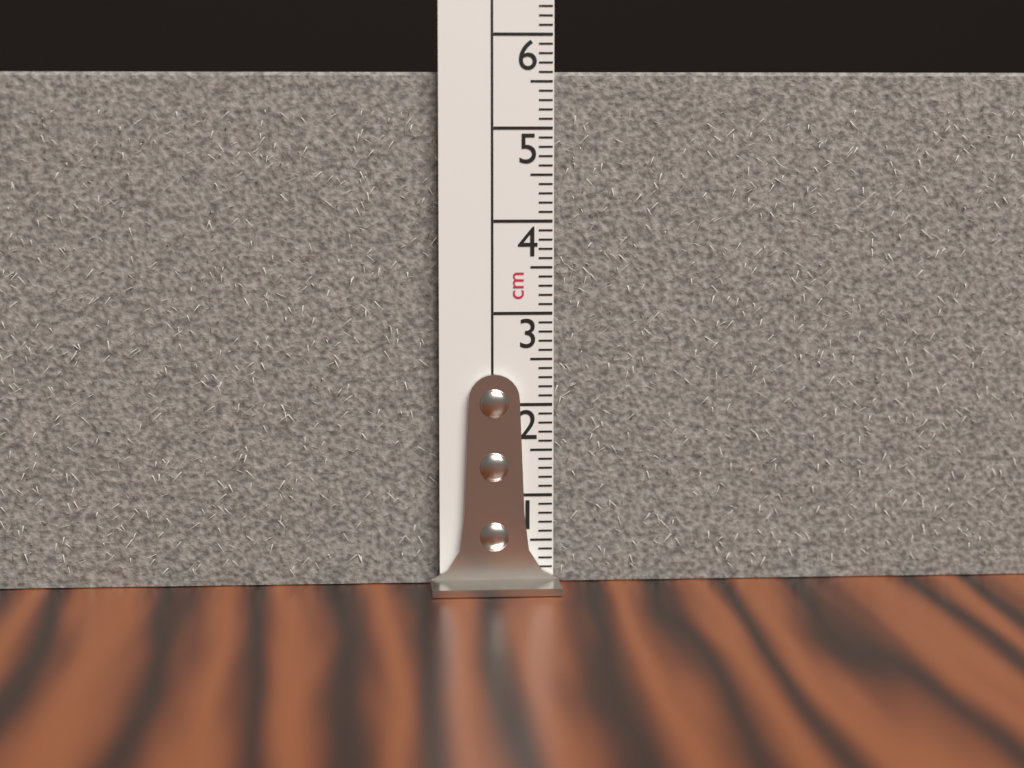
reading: 5.6 cm
